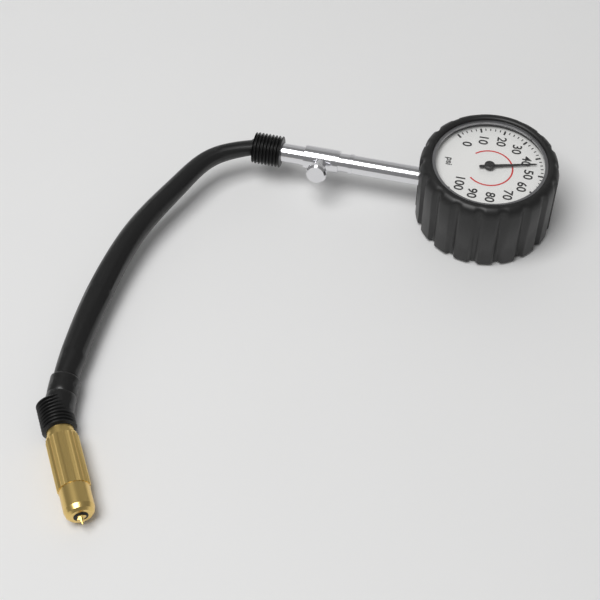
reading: 44 psi
